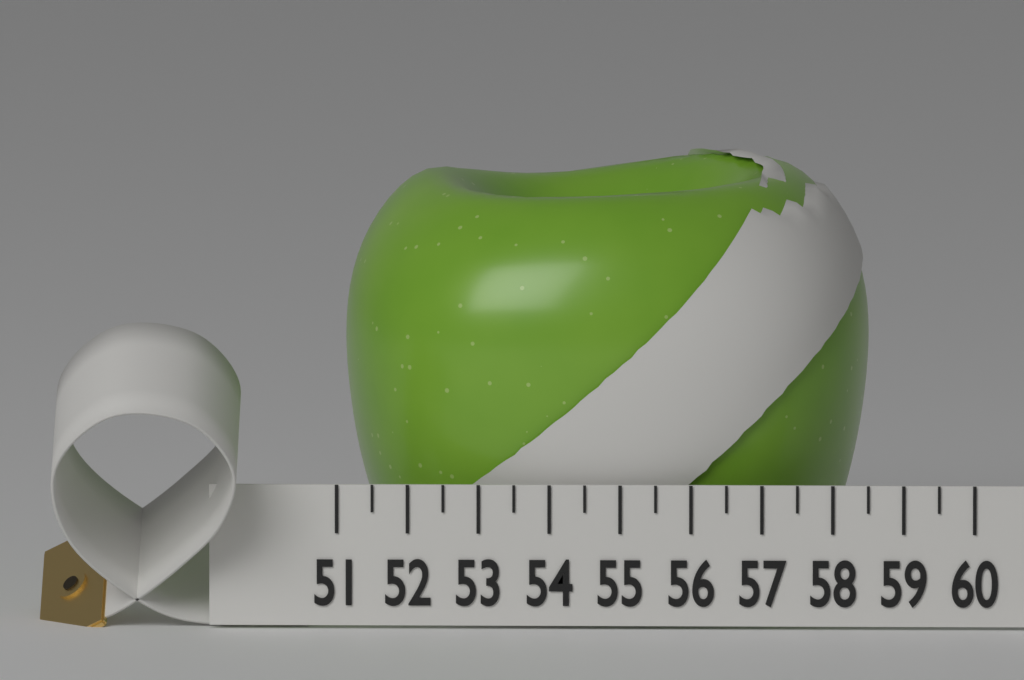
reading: 58.5 (no unit)
